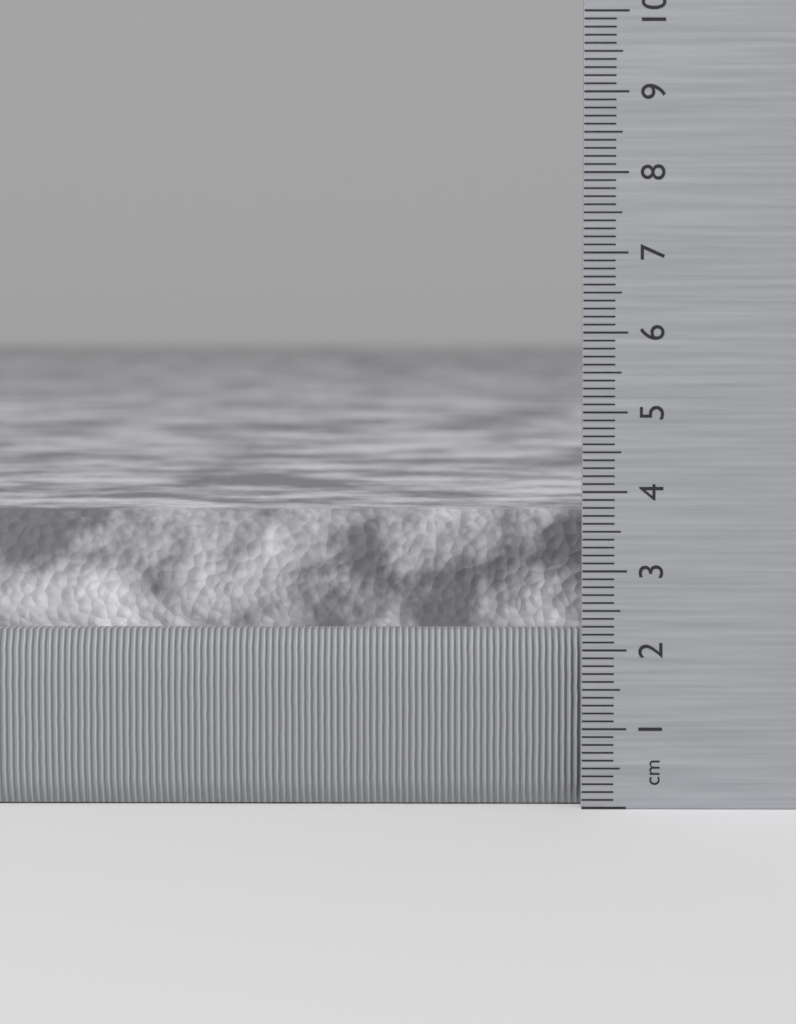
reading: 3.7 cm
